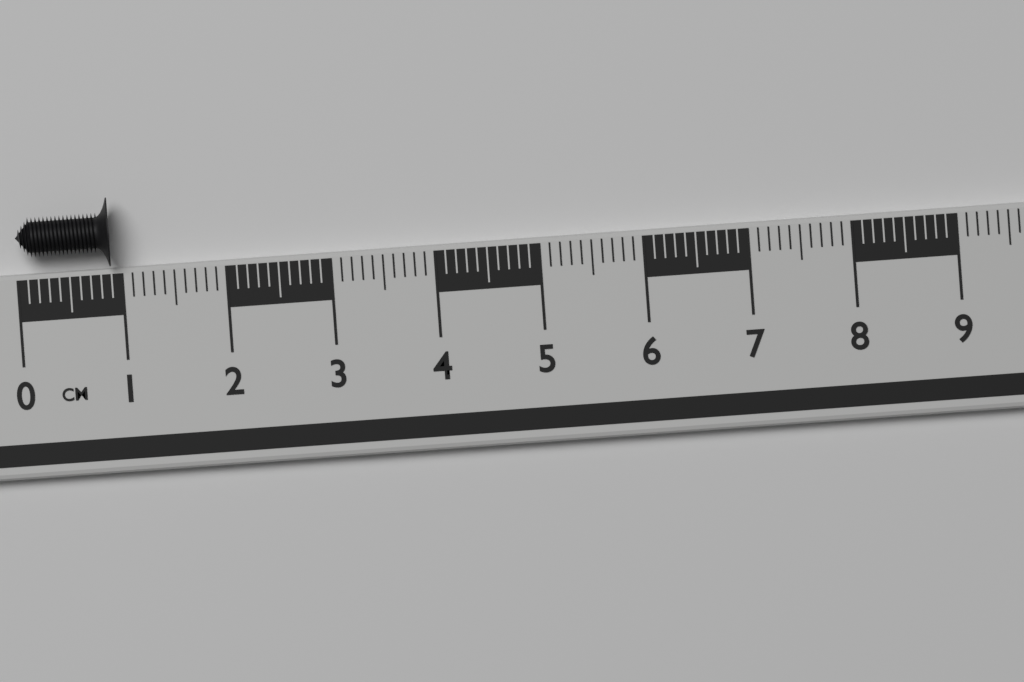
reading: 0.9 cm
